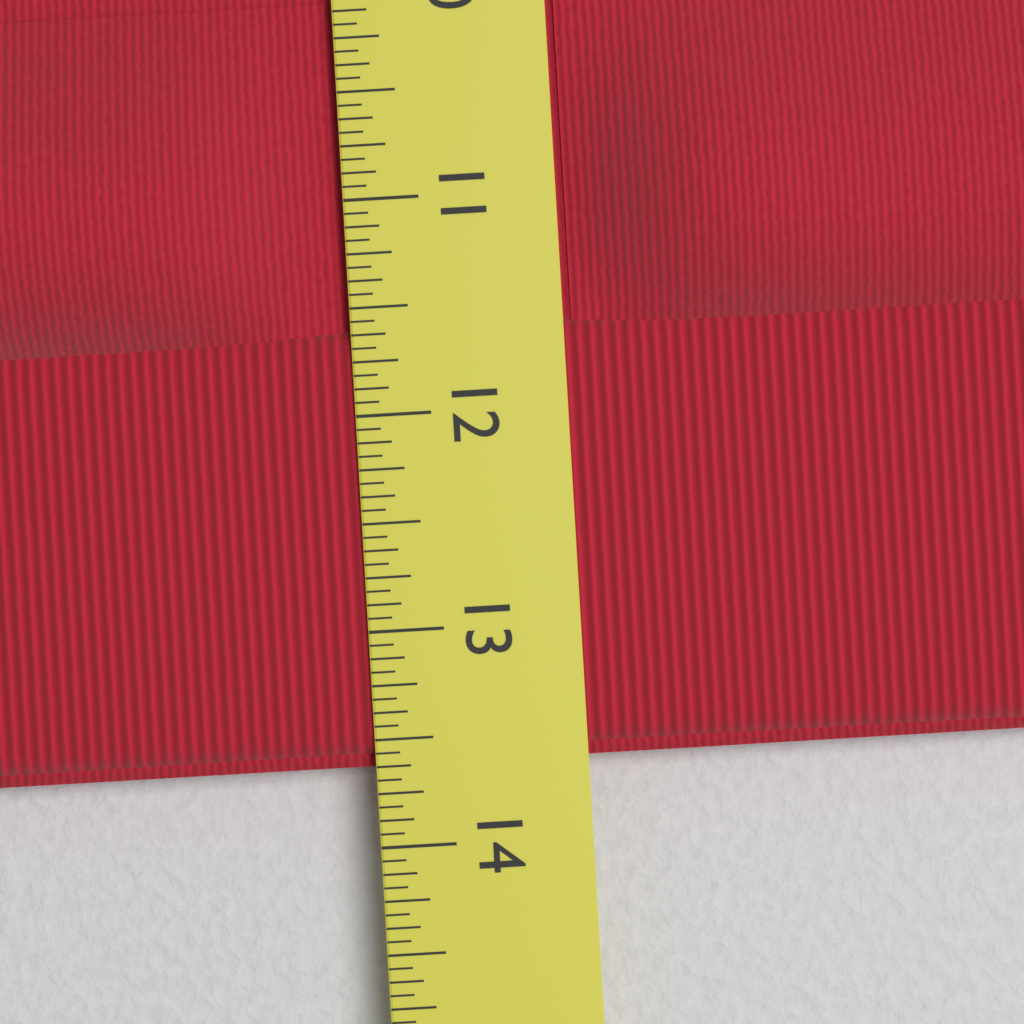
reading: 13.6250 in
